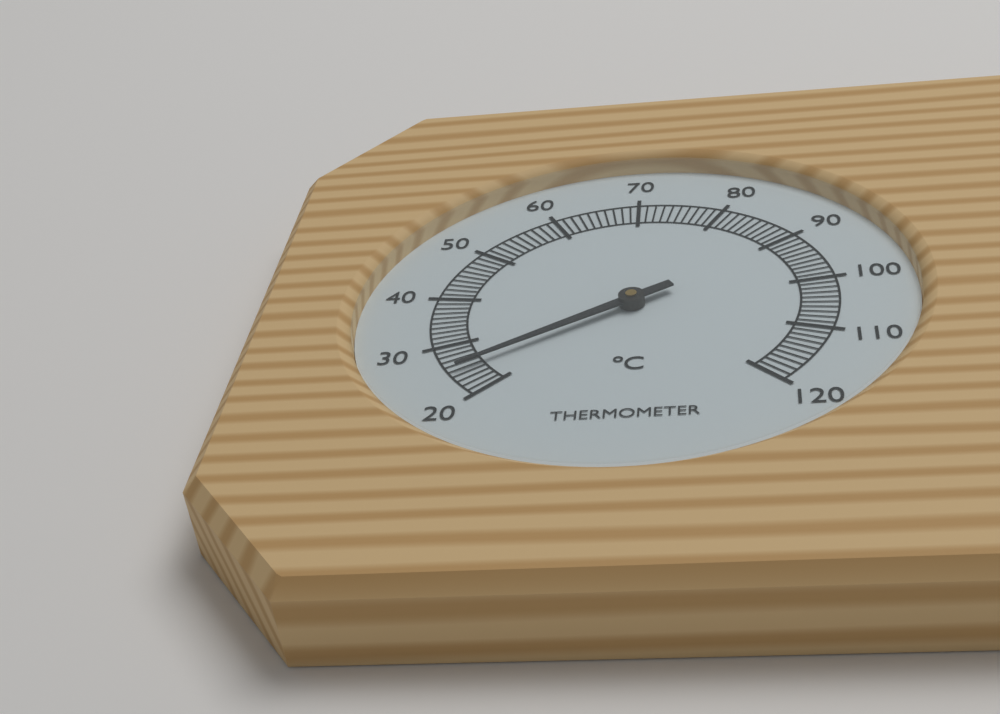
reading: 25 °C
